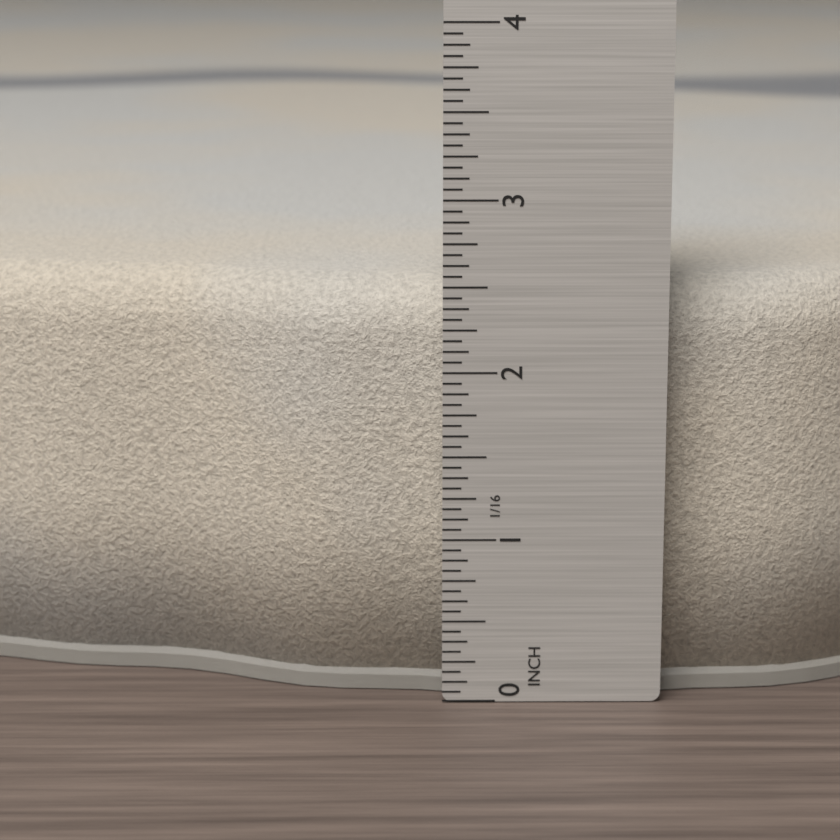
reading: 2.5000 in
